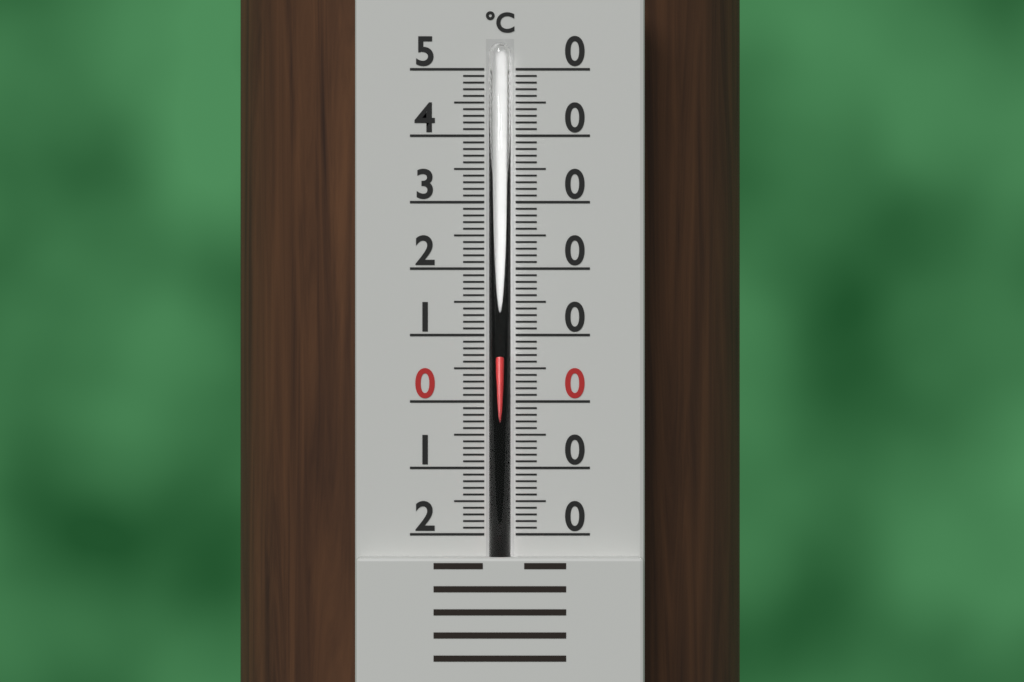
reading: 7 °C
